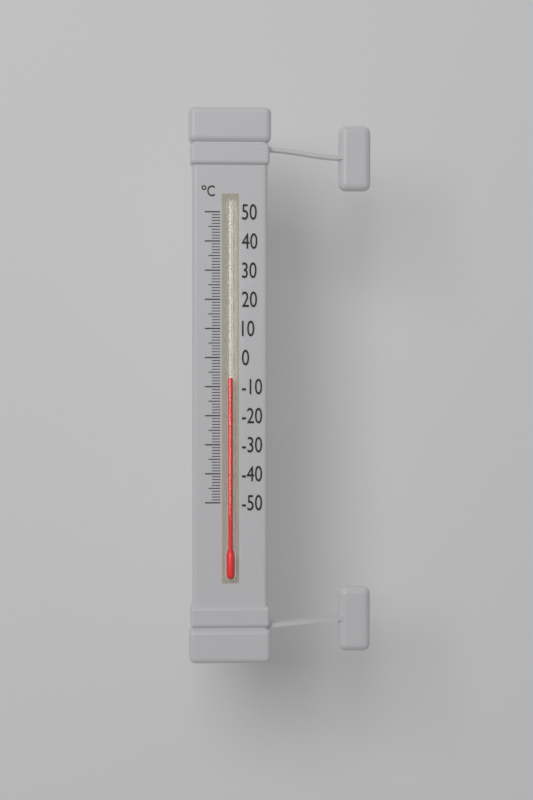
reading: -7 °C
